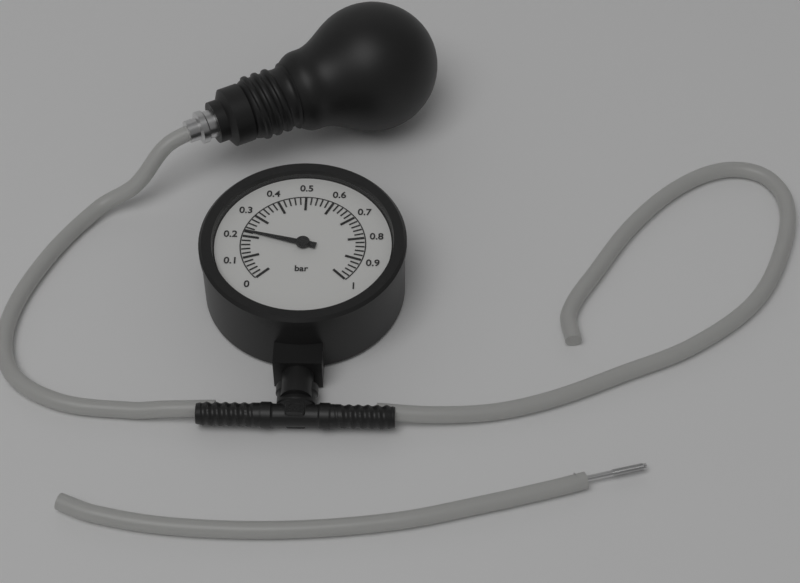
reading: 0.22 bar
